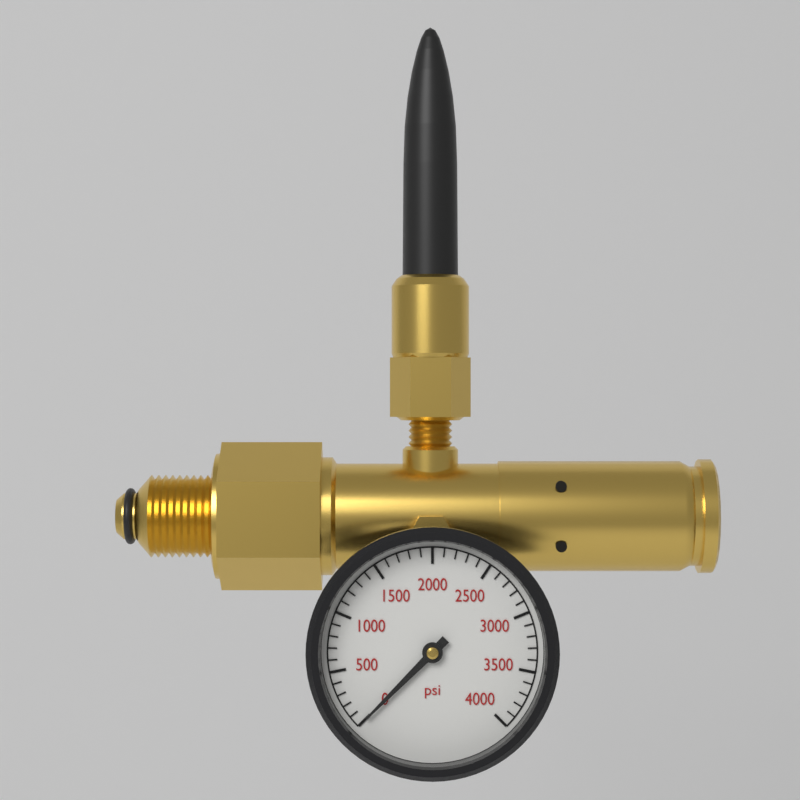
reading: 0 psi
